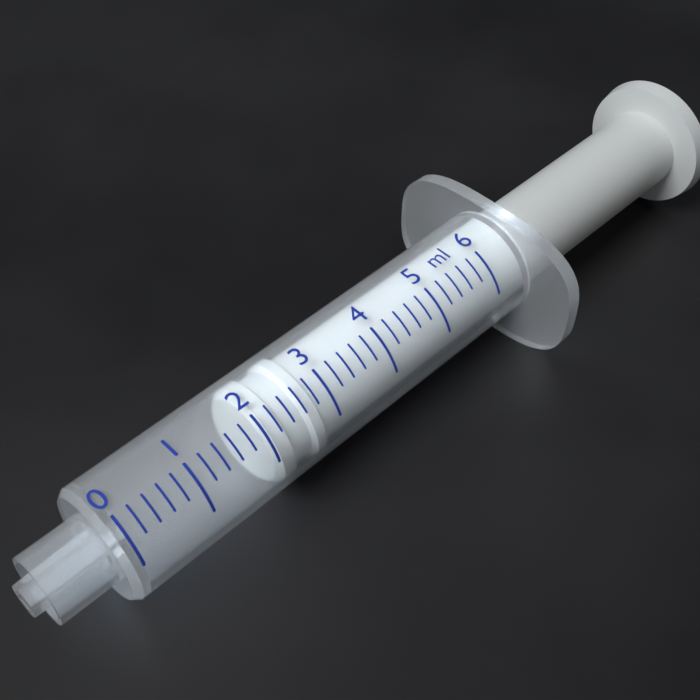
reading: 2.0 ml
